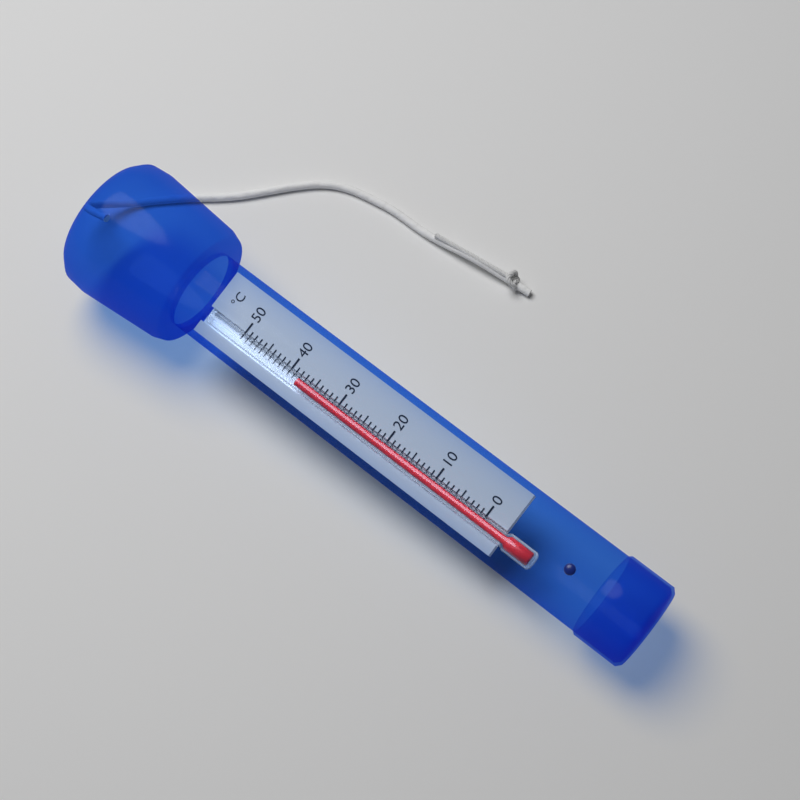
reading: 38 °C
